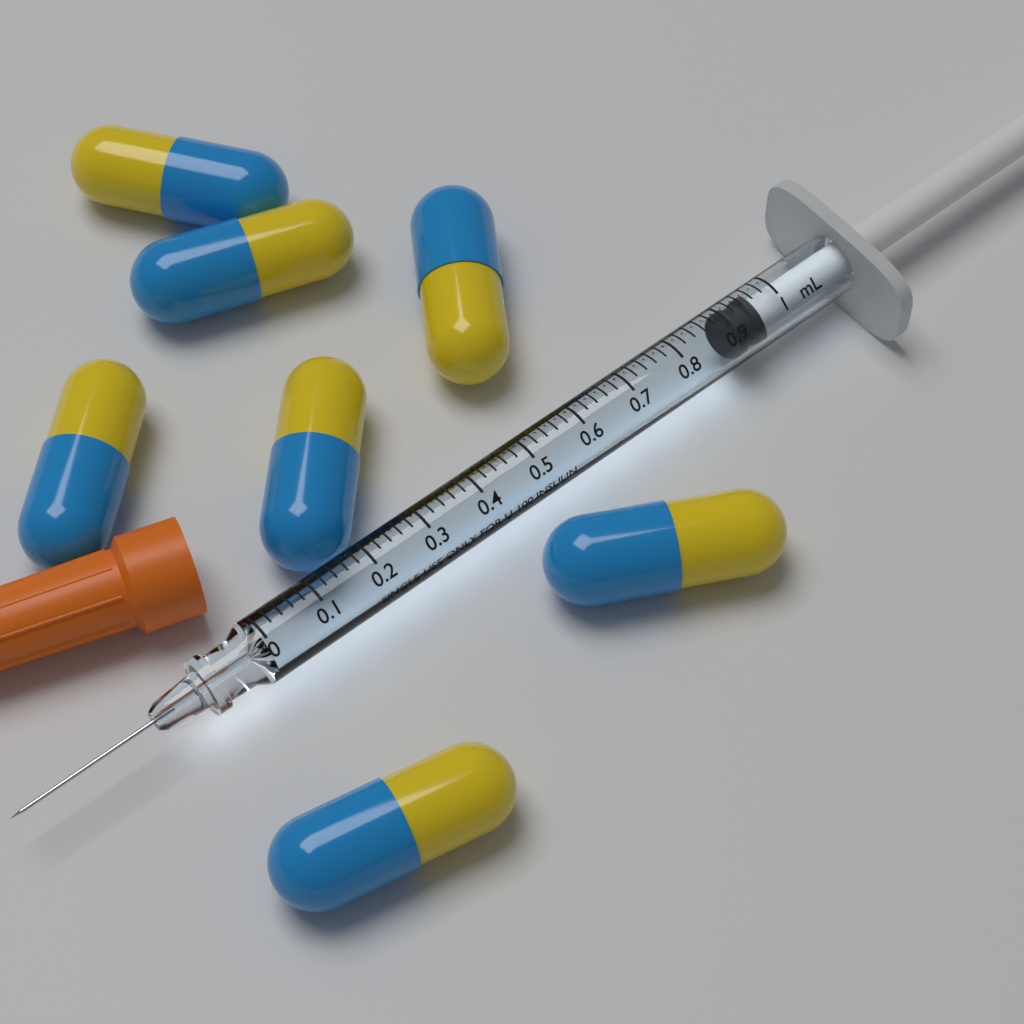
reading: 0.90 mL
